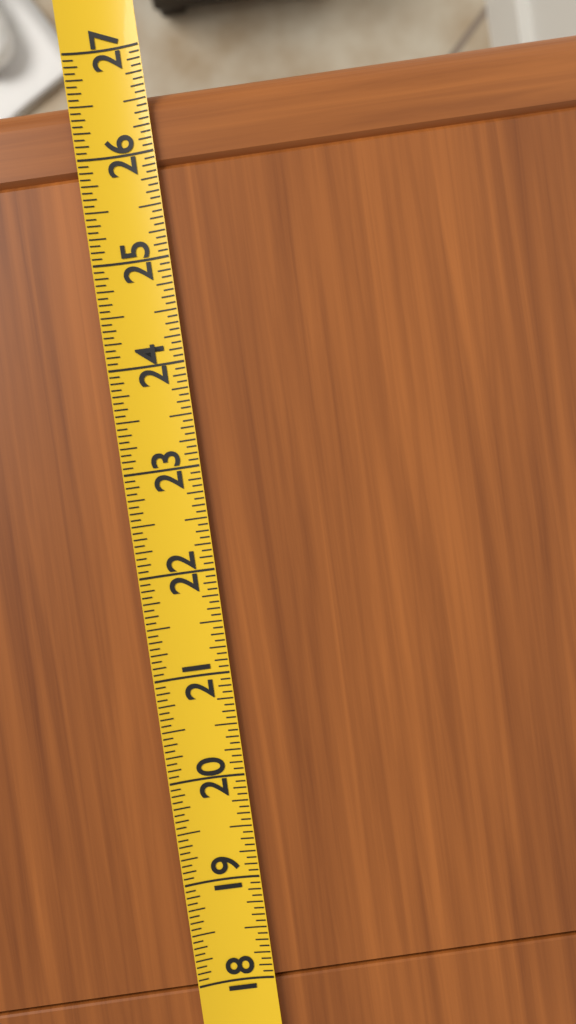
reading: 26.6250 (no unit)
